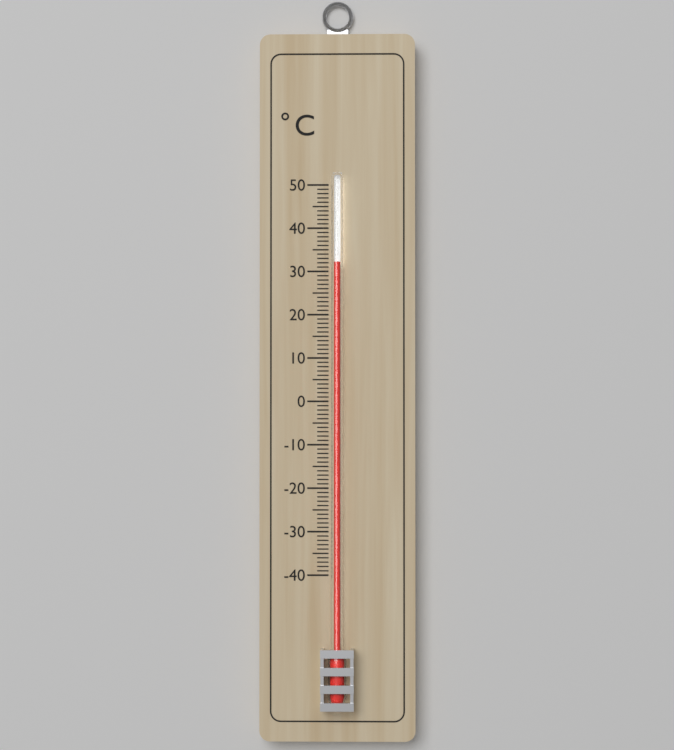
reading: 32 °C
